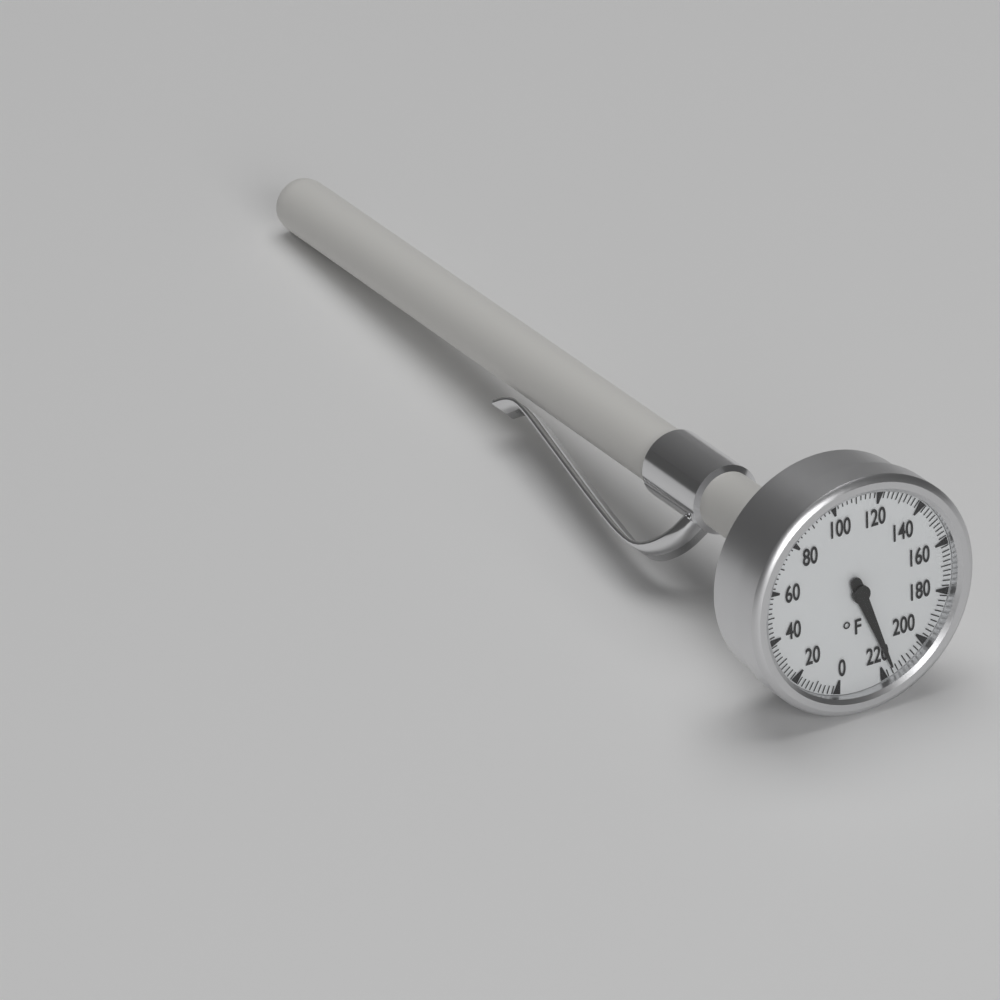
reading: 216 °F
